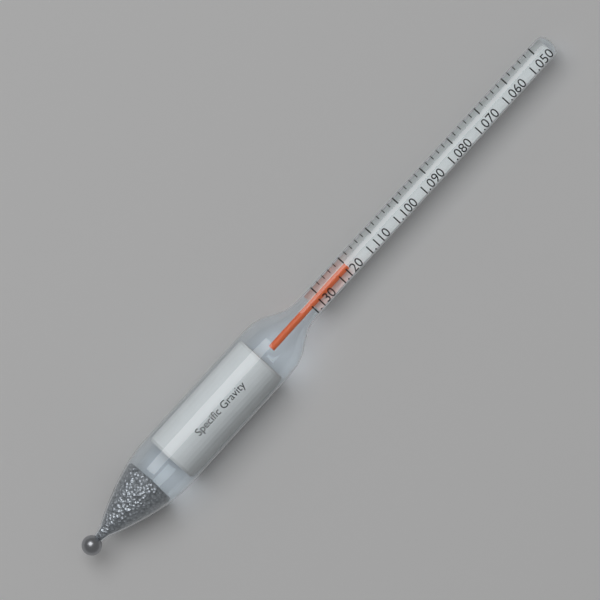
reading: 1.120 (no unit)
